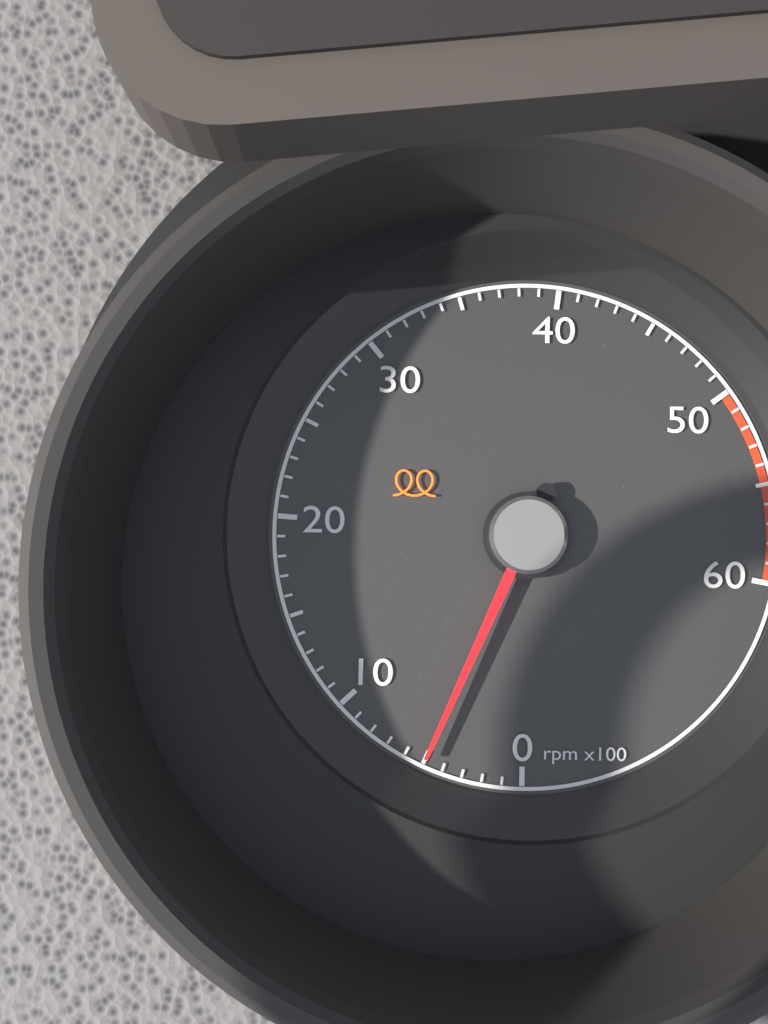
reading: 500 rpm
